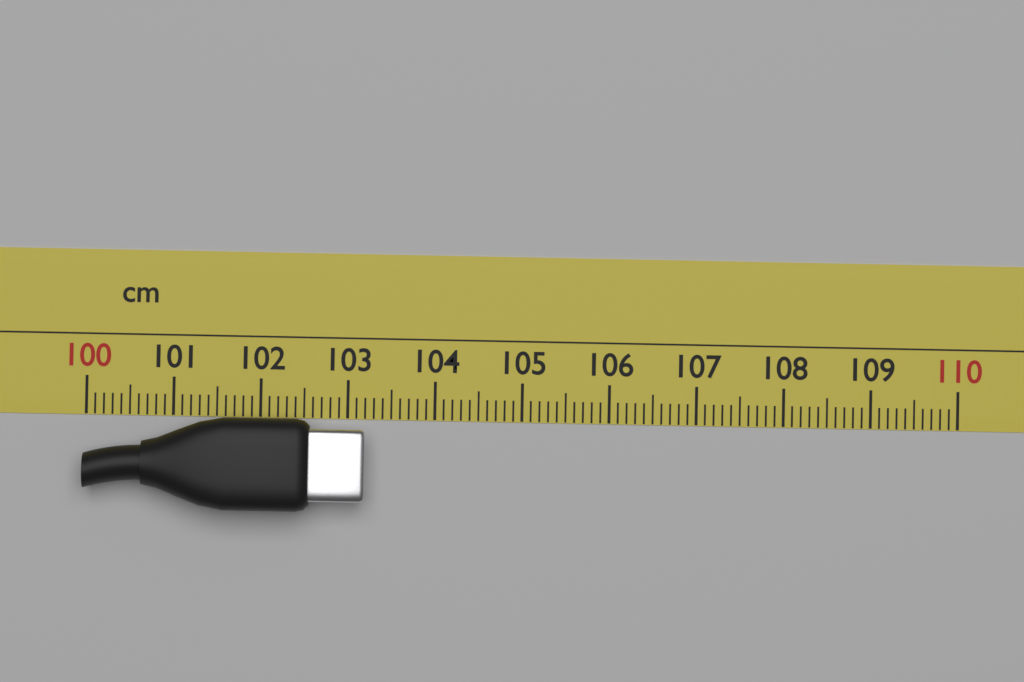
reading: 103.2 cm
